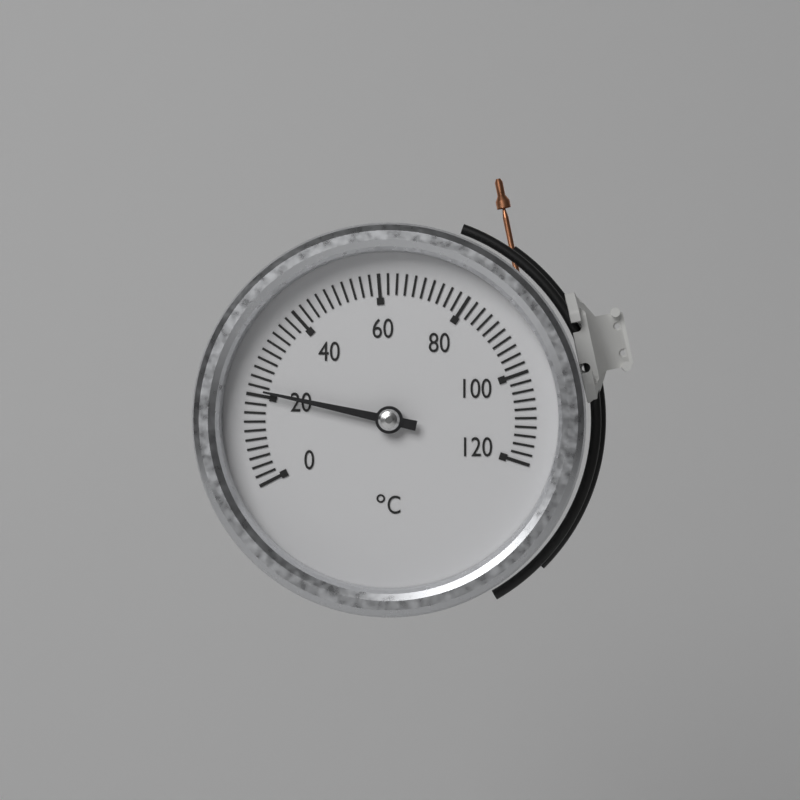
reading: 21 °C
